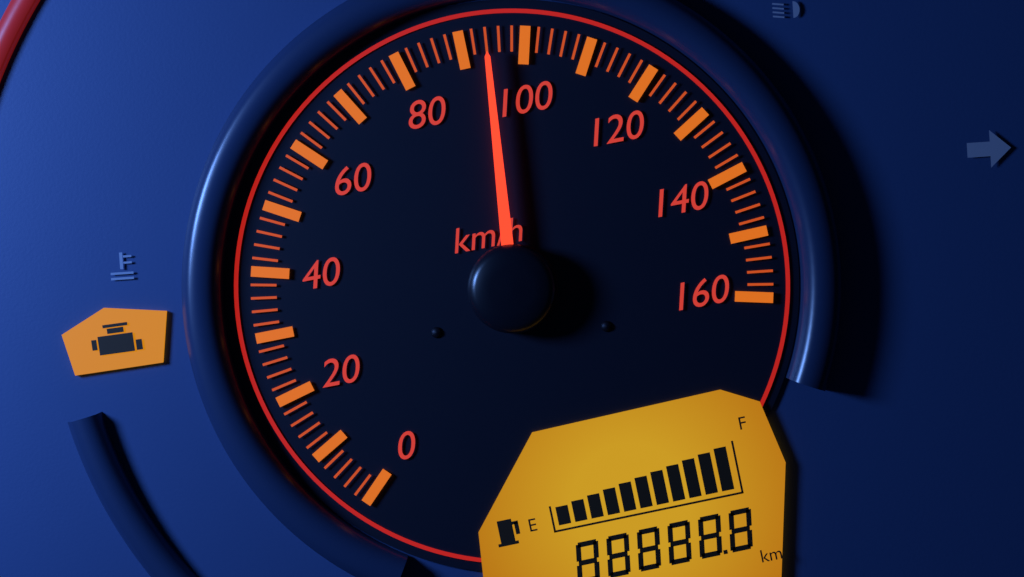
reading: 94 km/h
